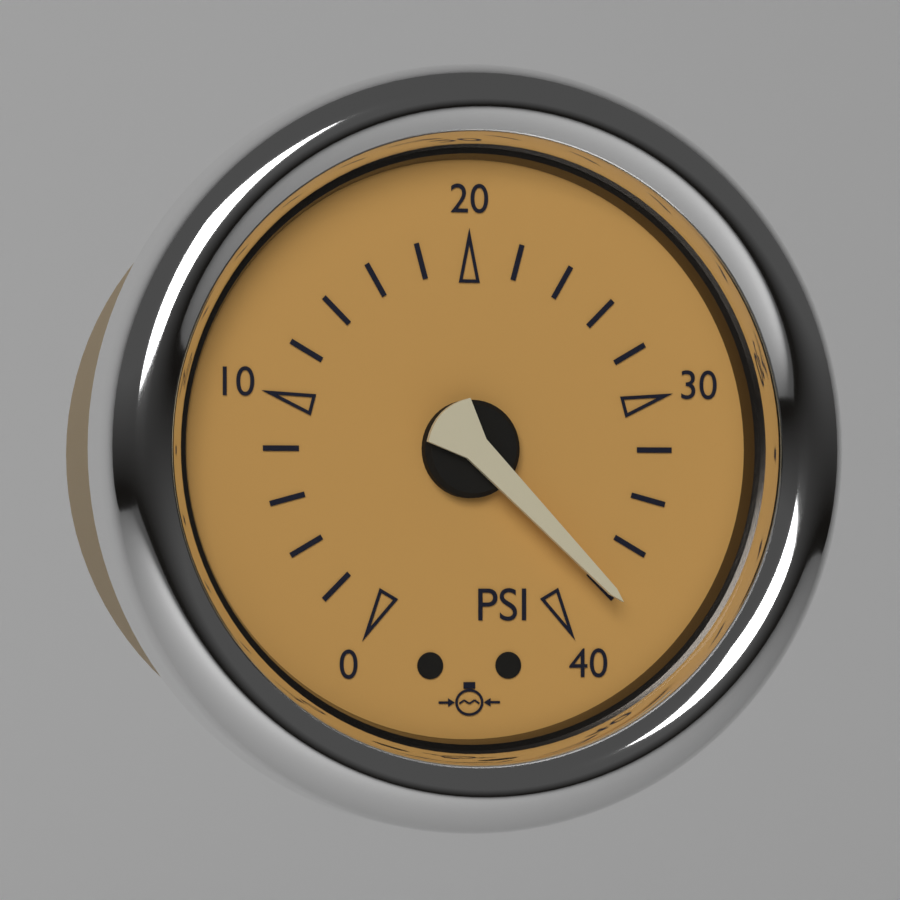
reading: 38 psi
